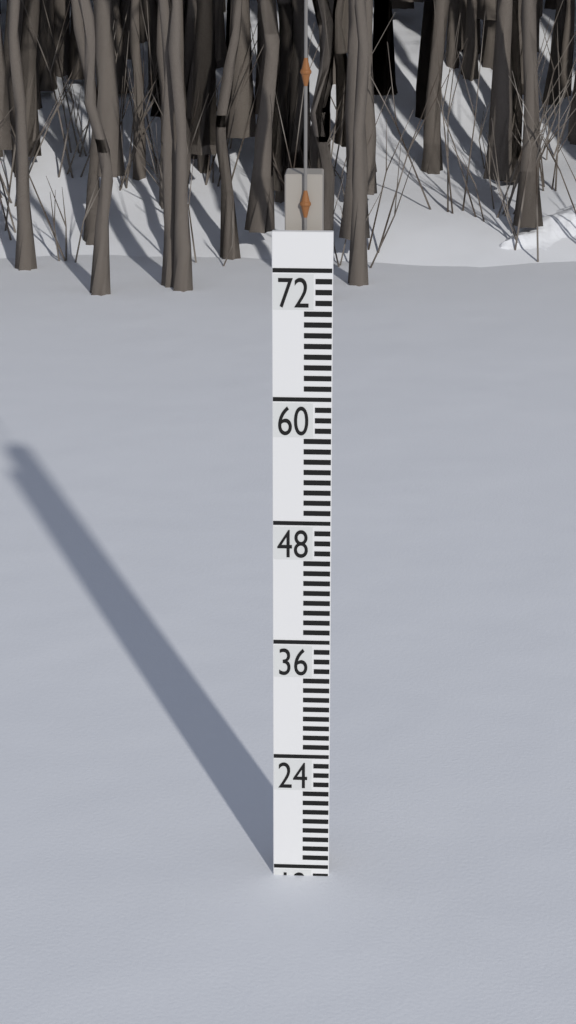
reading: 11 (no unit)
